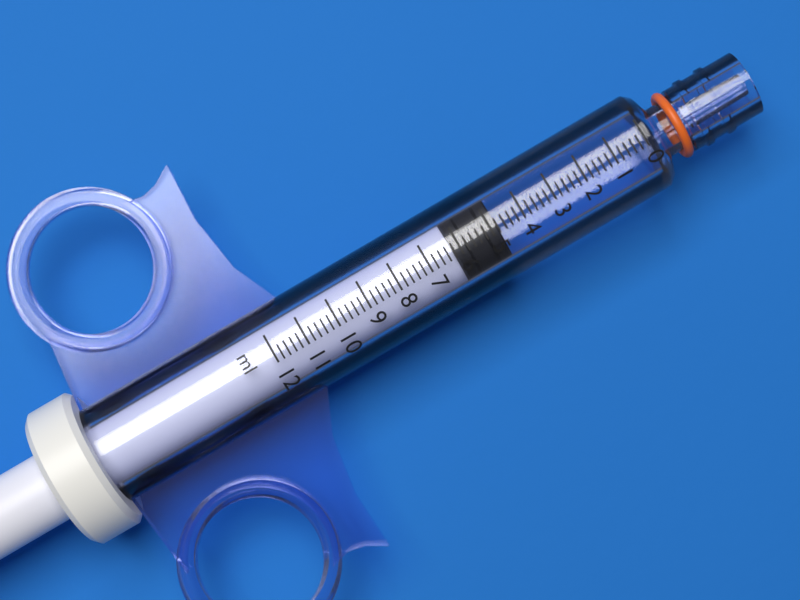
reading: 4.8 ml
